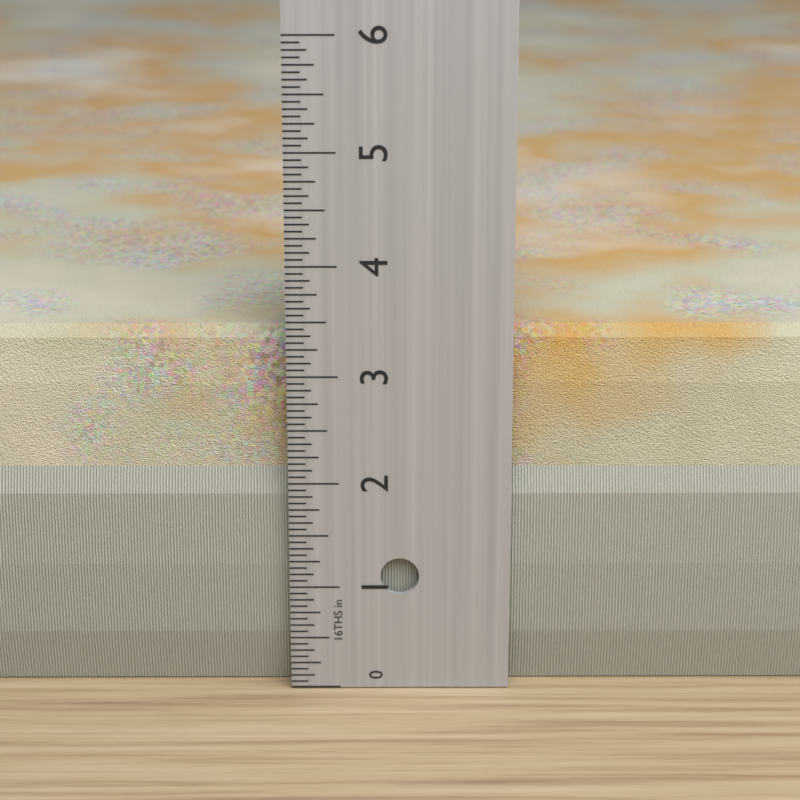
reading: 3.3750 in
